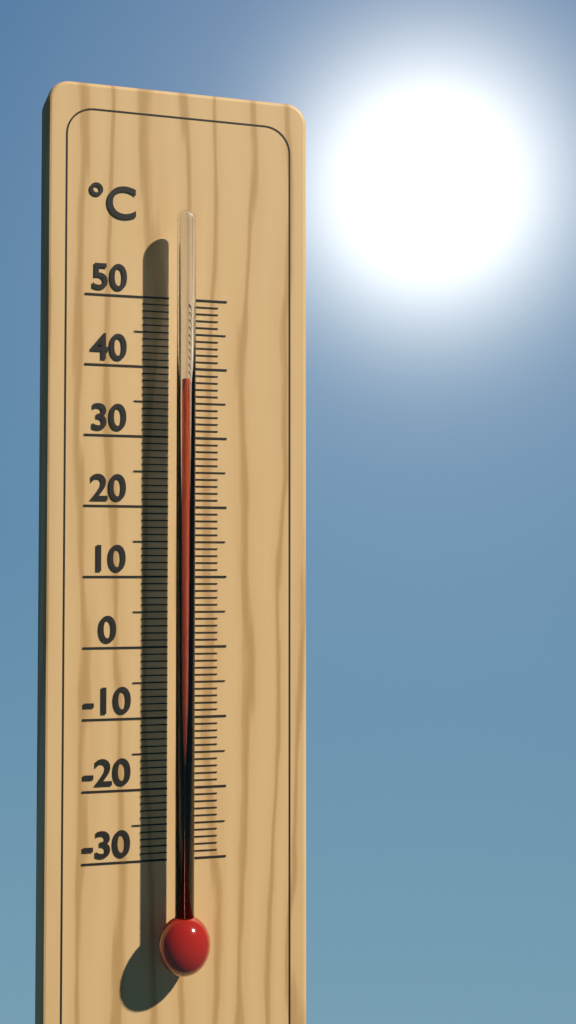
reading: 38 °C
